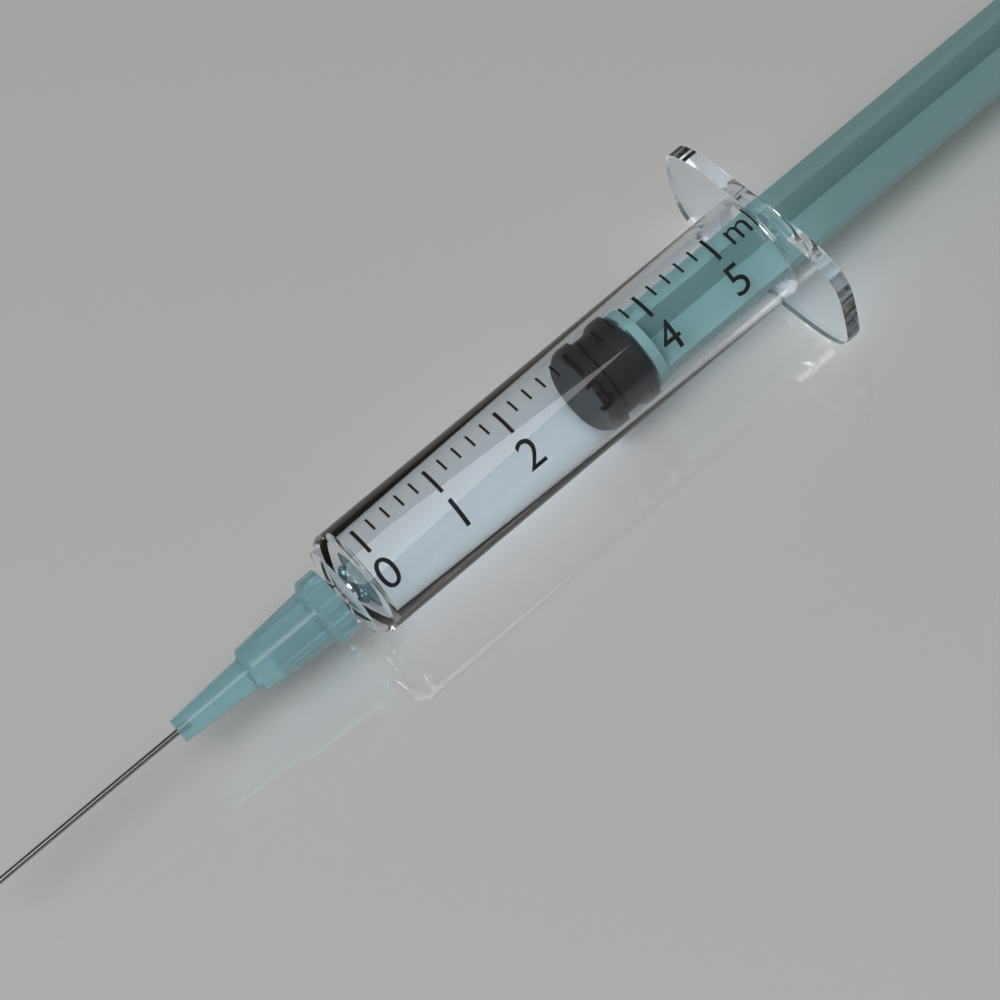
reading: 3.0 ml
